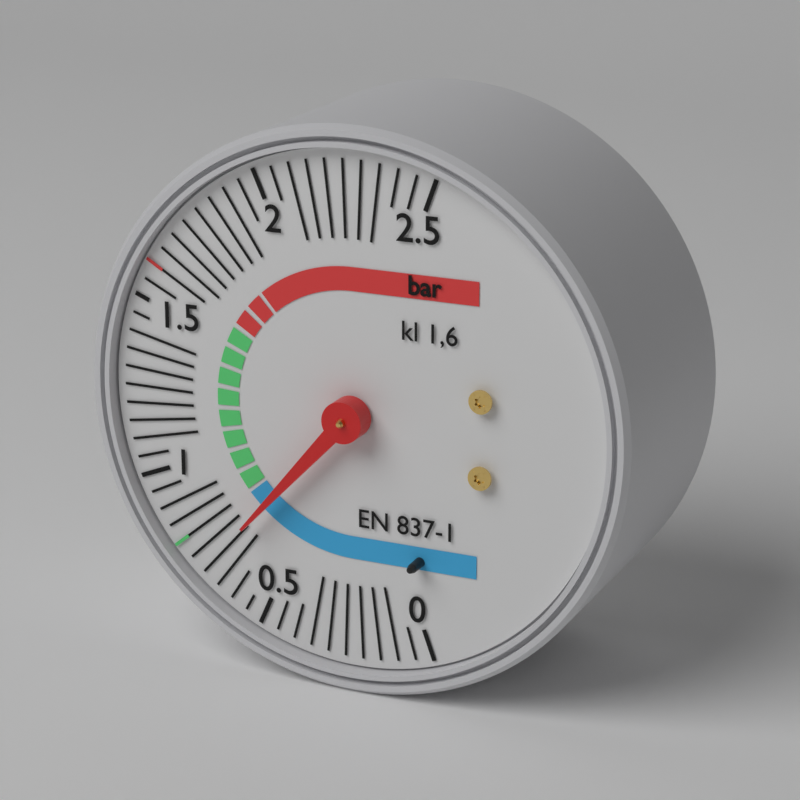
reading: 0.70 bar
